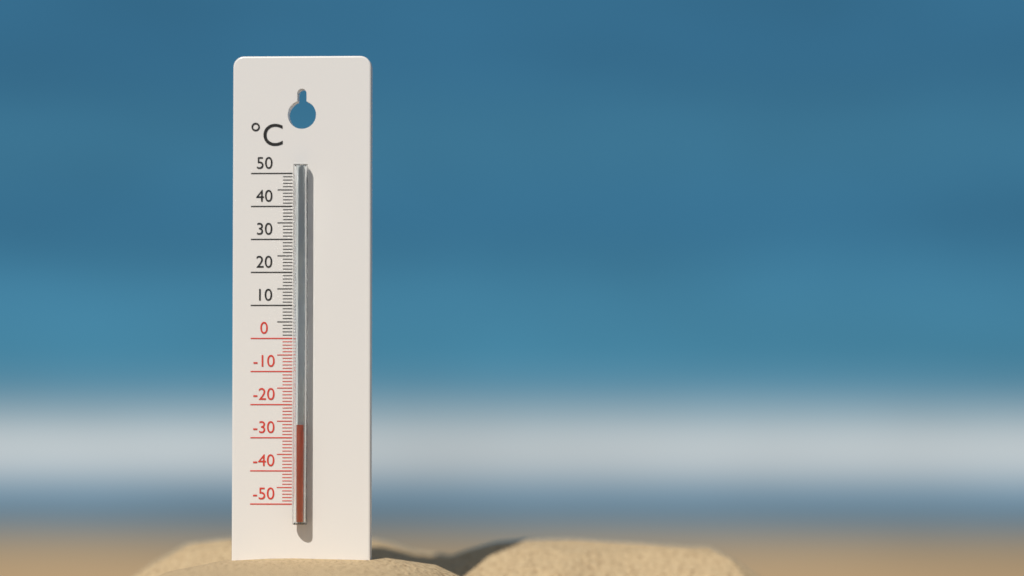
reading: -26 °C
